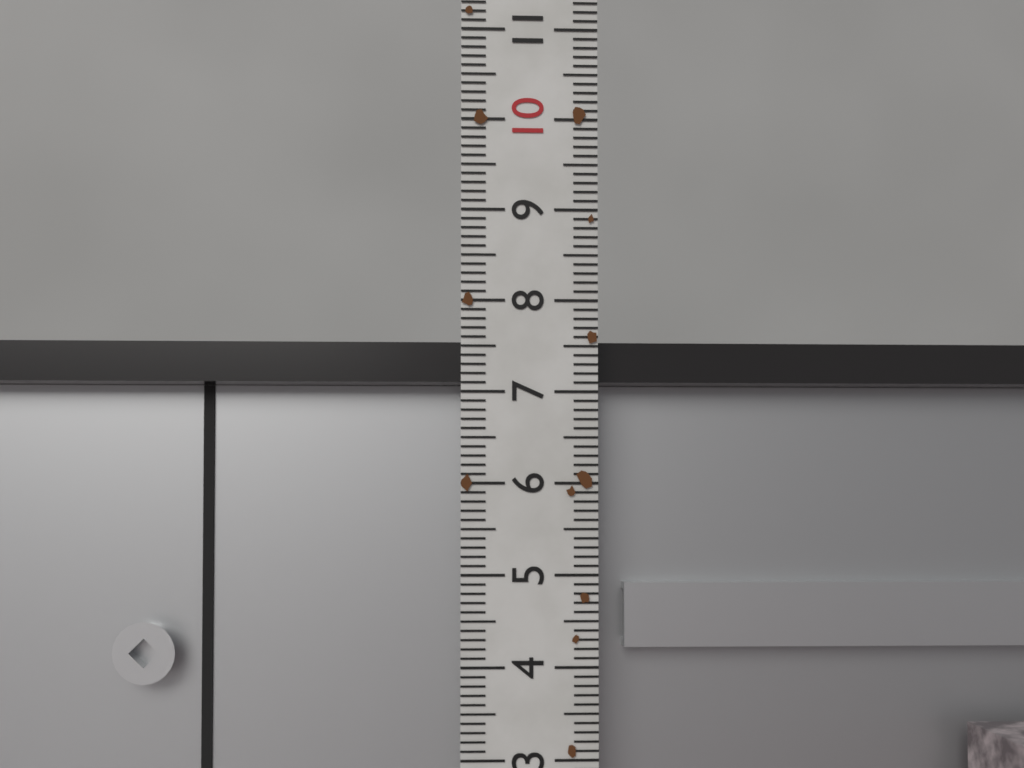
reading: 7.6 (no unit)
